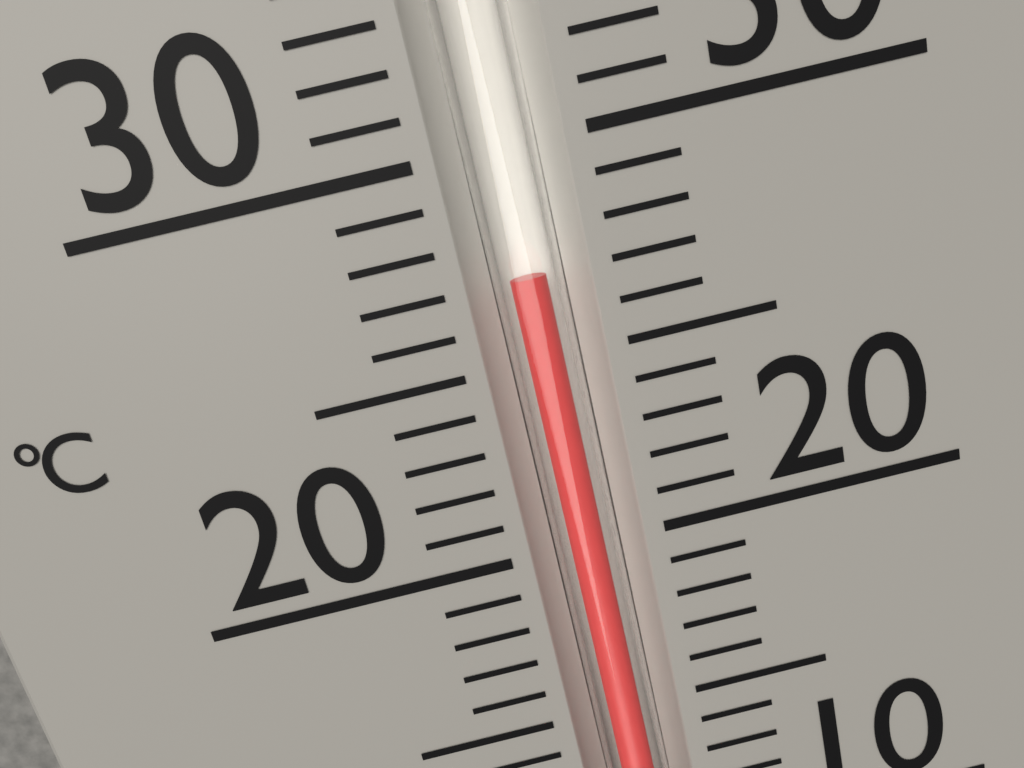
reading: 27 °C
